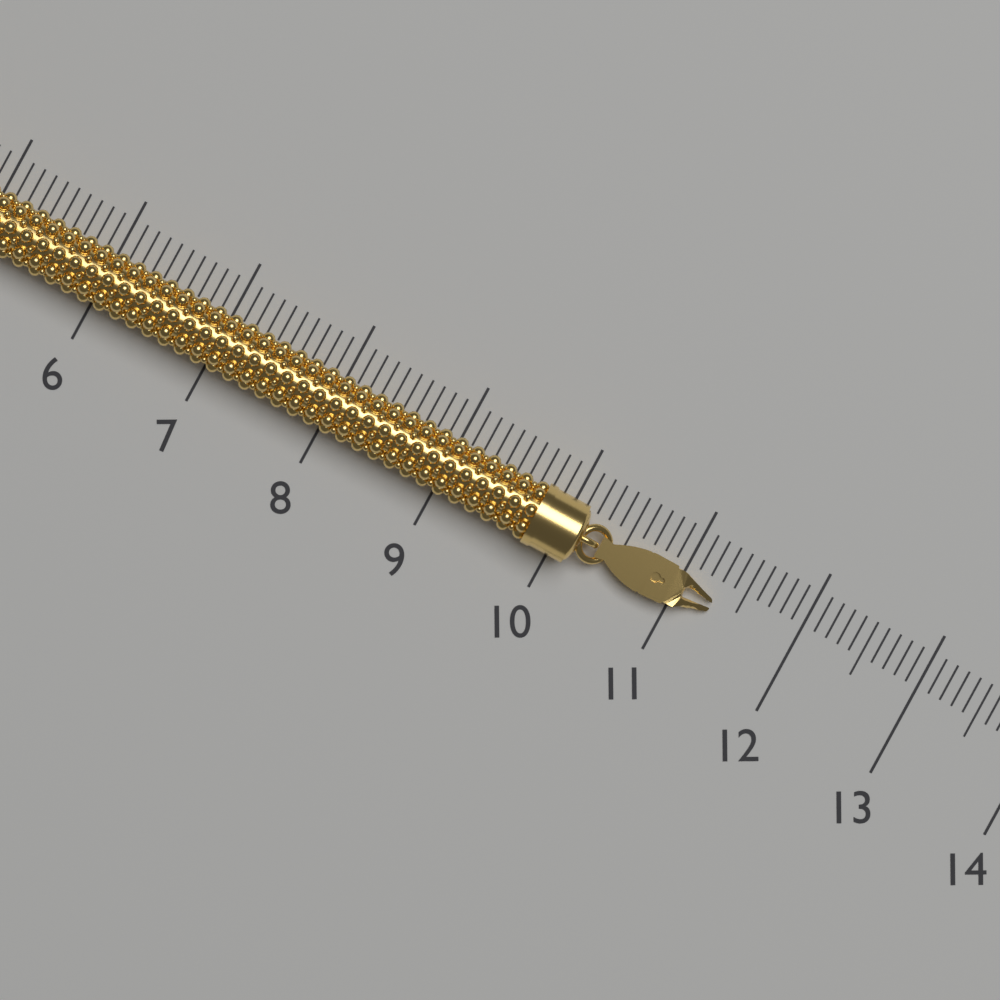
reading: 11.3 (no unit)
